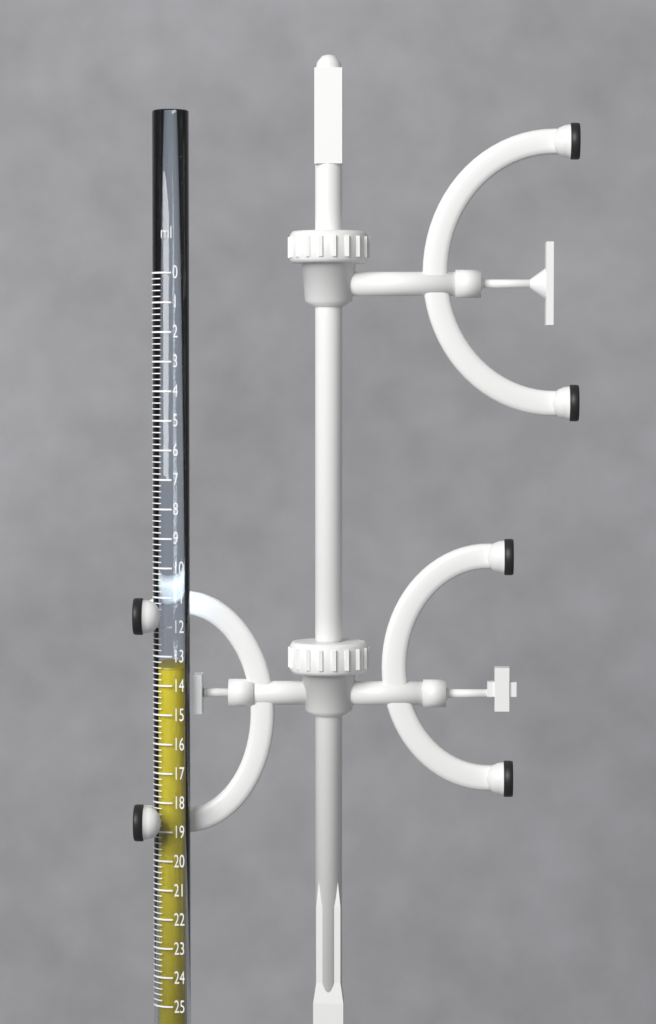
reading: 13.4 ml
